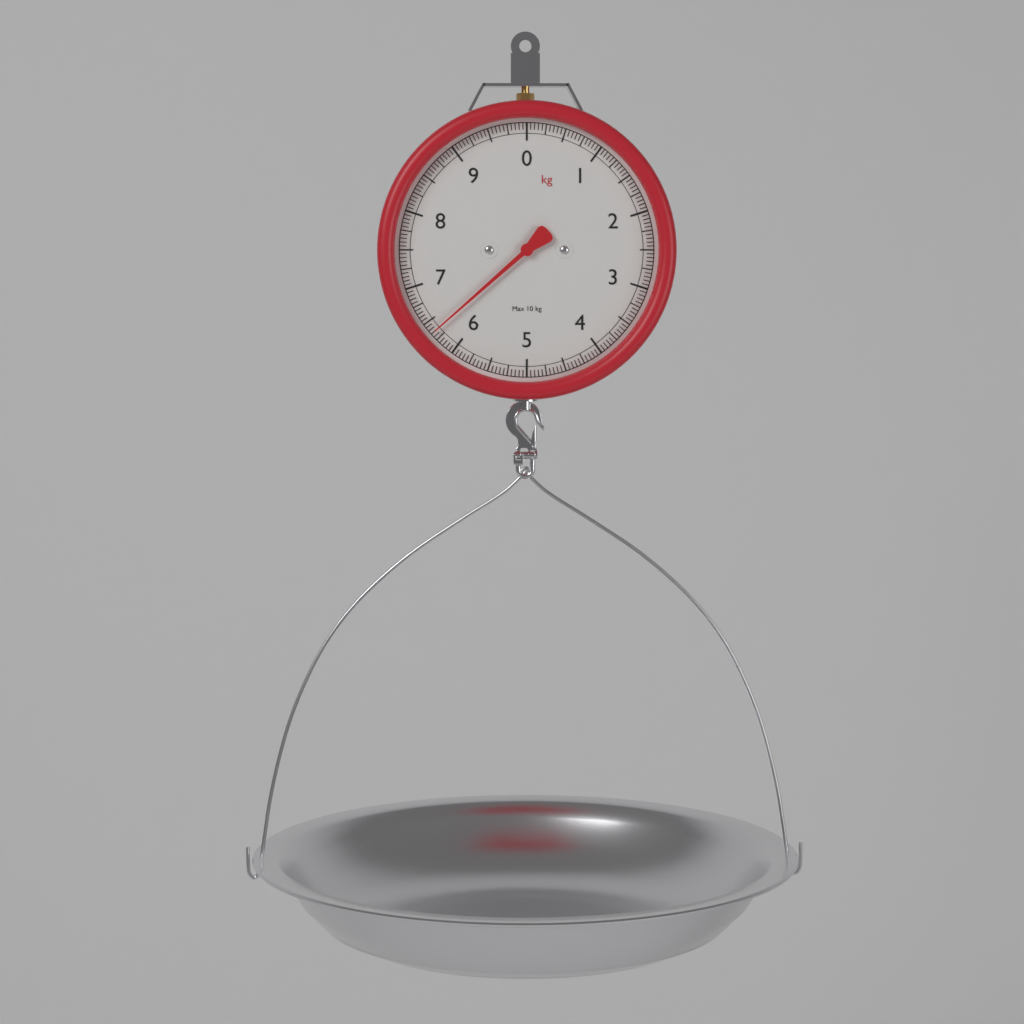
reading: 6.35 kg
